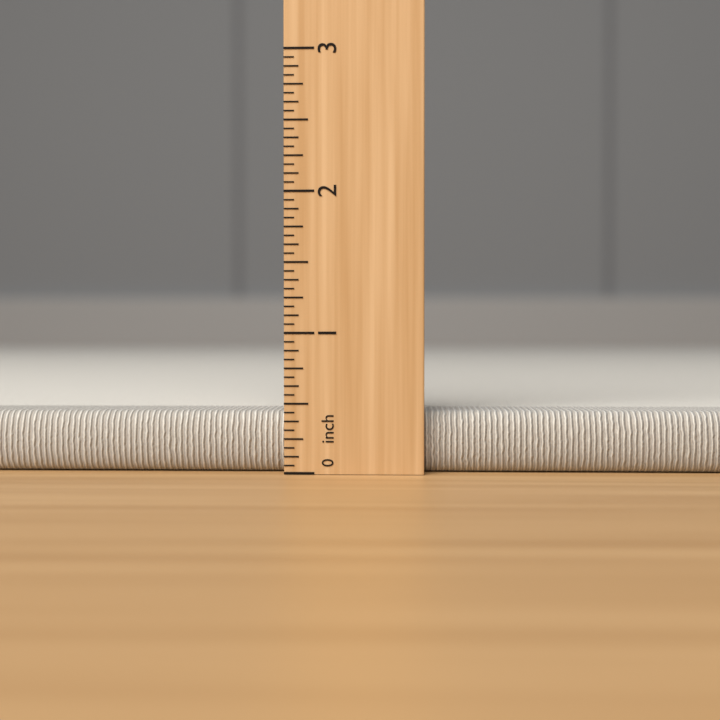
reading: 0.4375 inch
